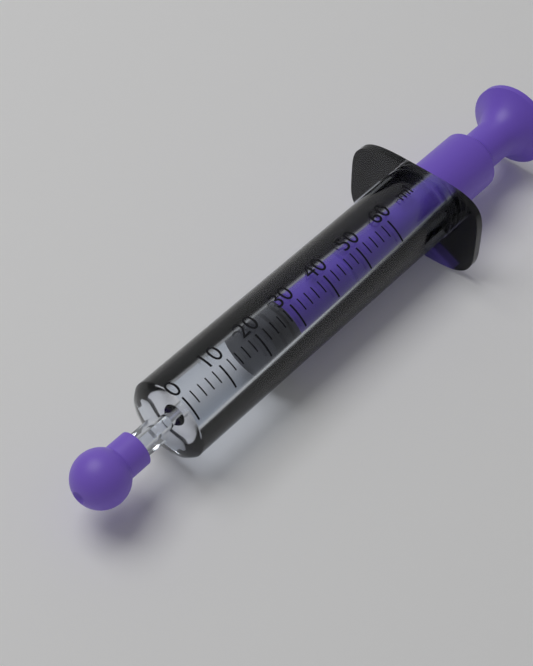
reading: 22 ml
